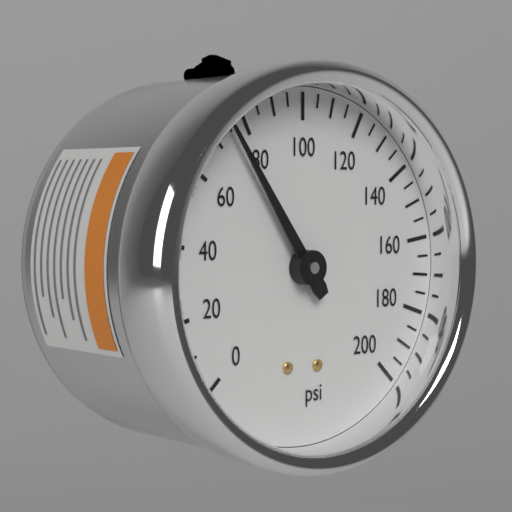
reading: 75 psi
